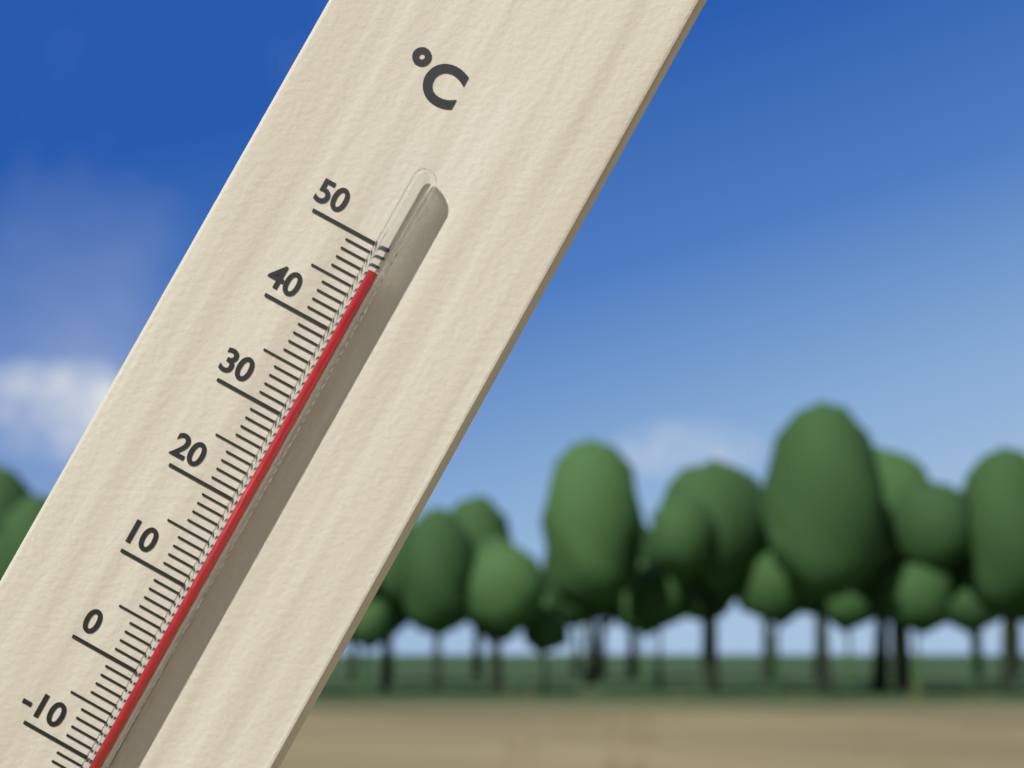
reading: 47 °C
